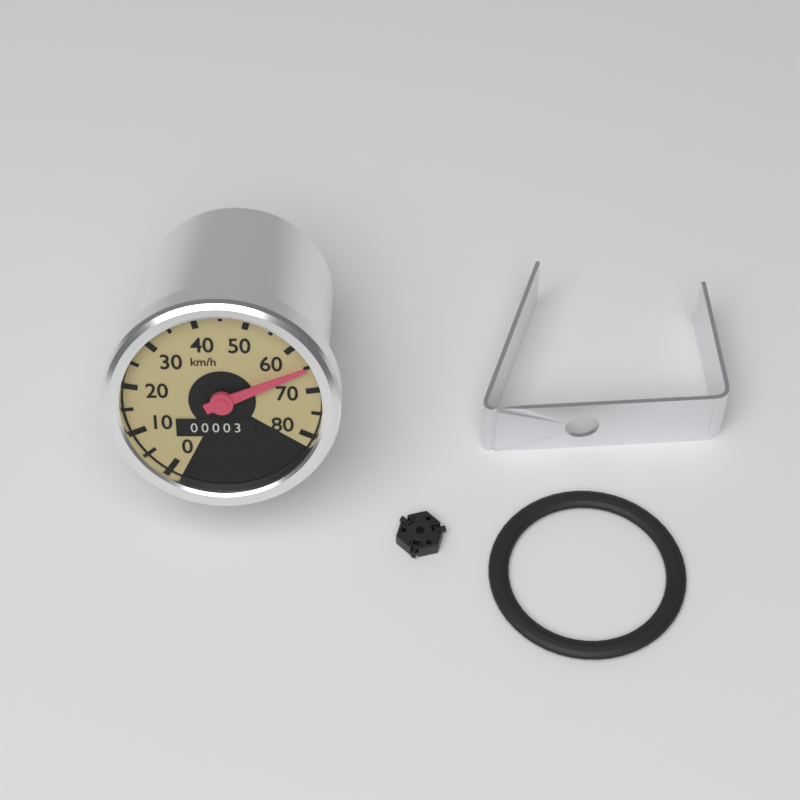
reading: 65 km/h
